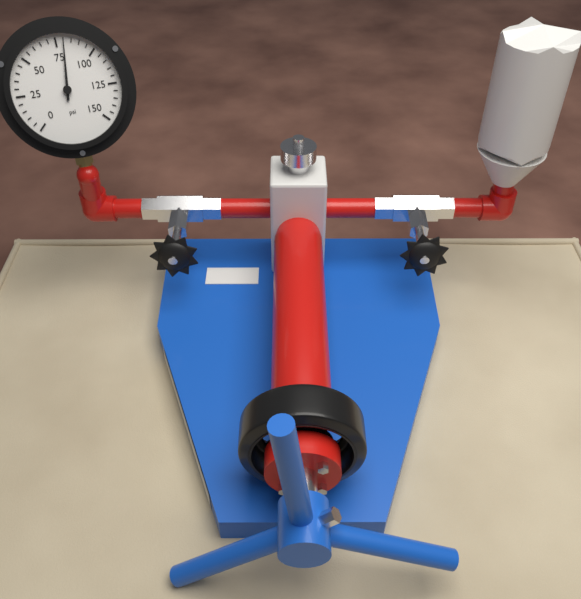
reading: 80 psi
